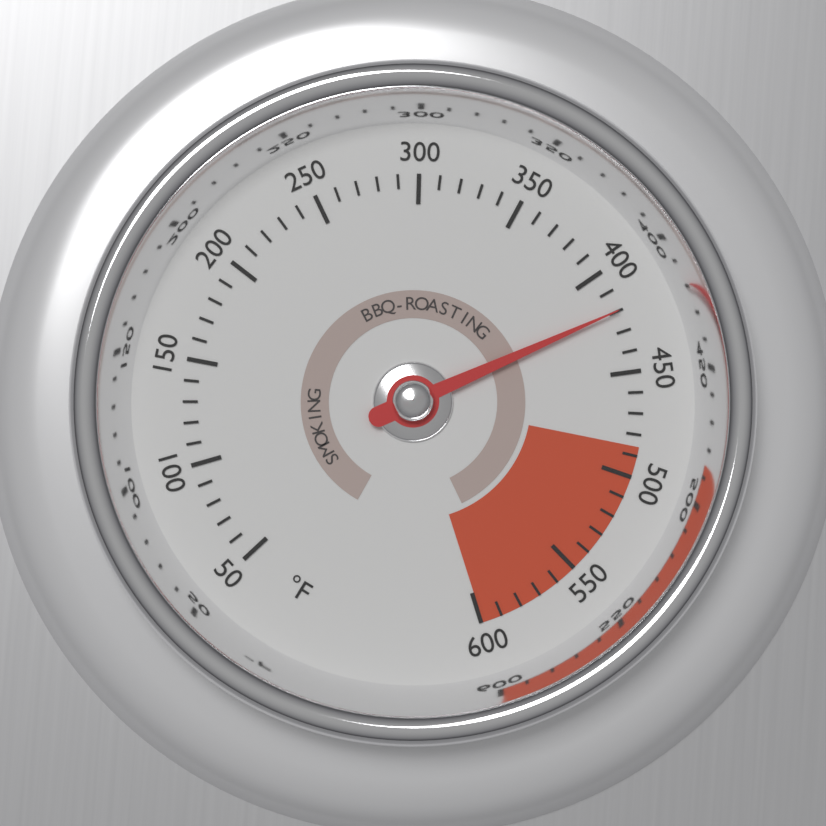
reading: 420 °F
